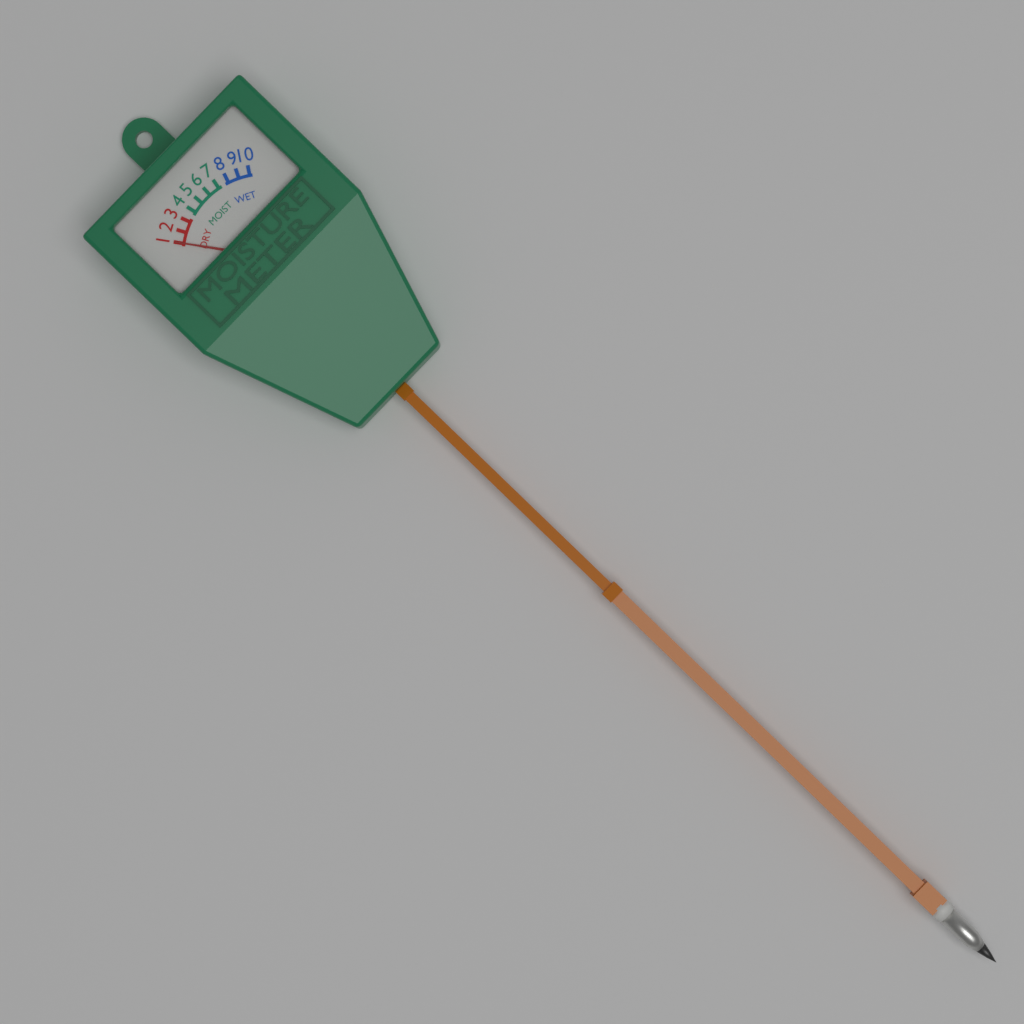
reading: 1 (no unit)
